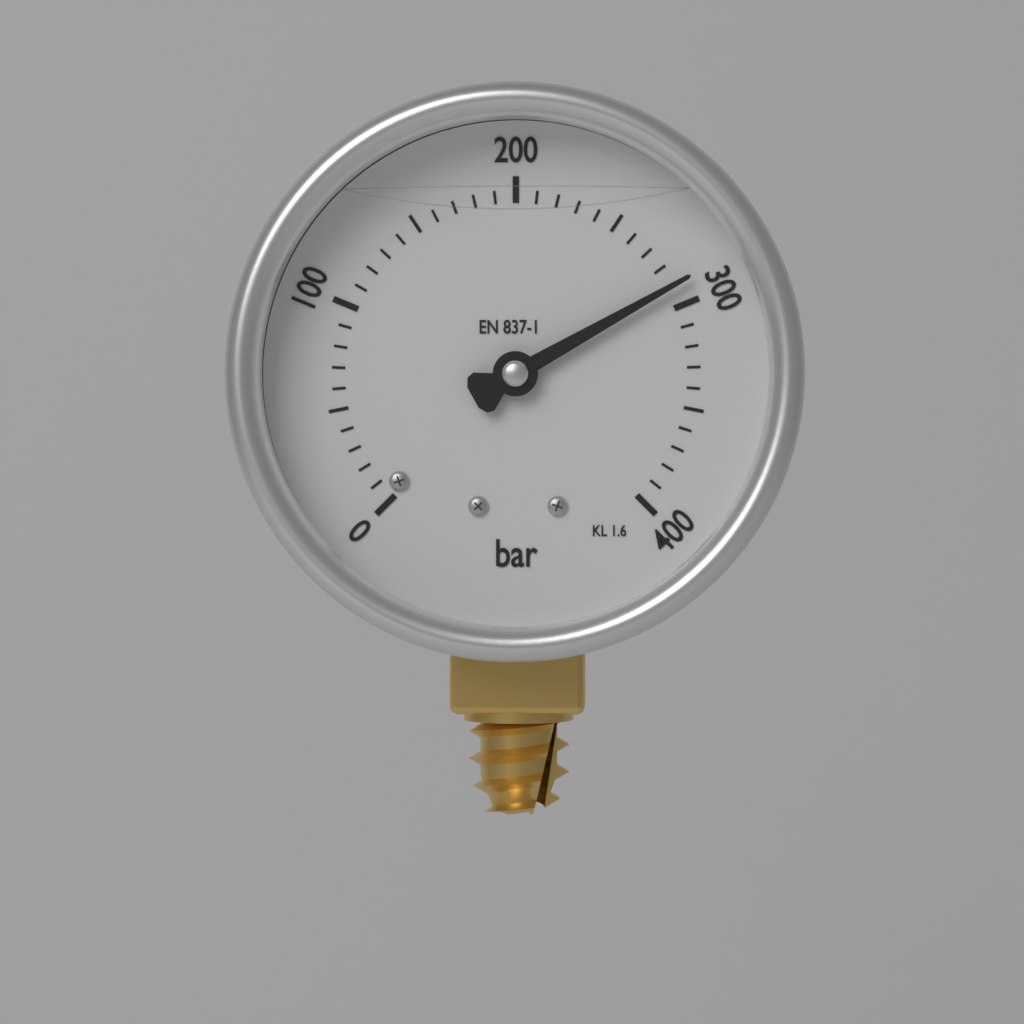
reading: 290 bar
